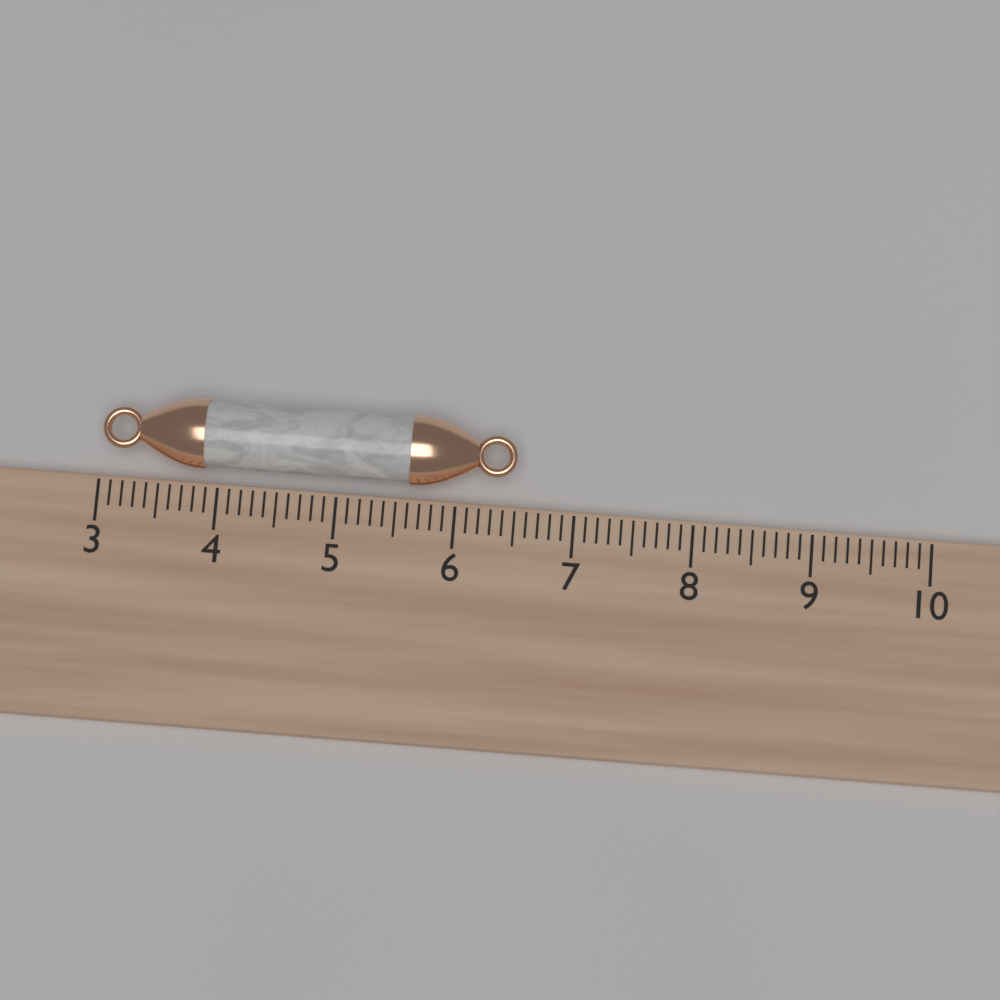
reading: 6.5 (no unit)
